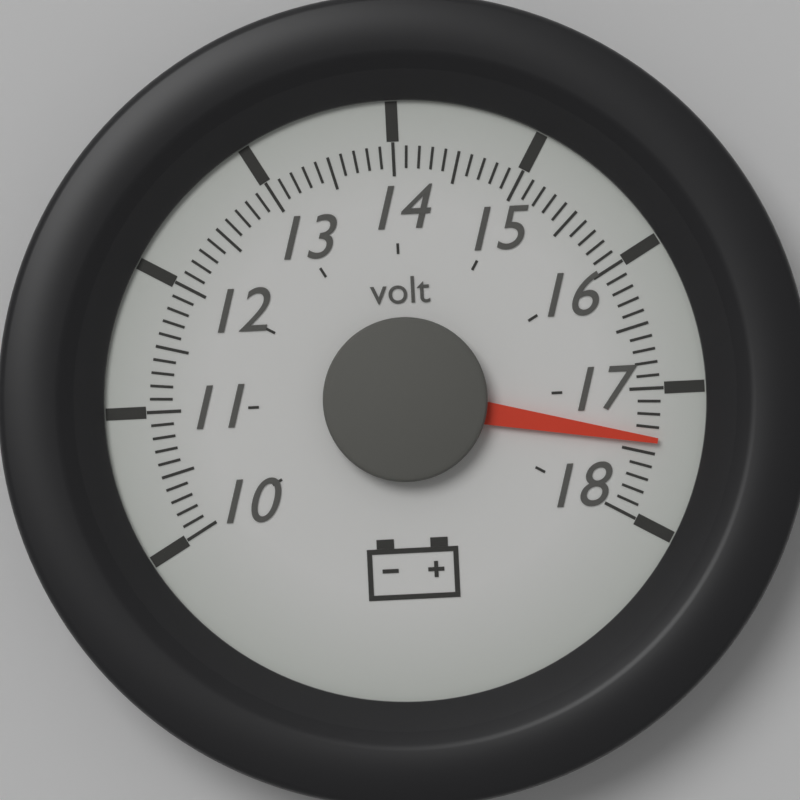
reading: 17.4 volt
